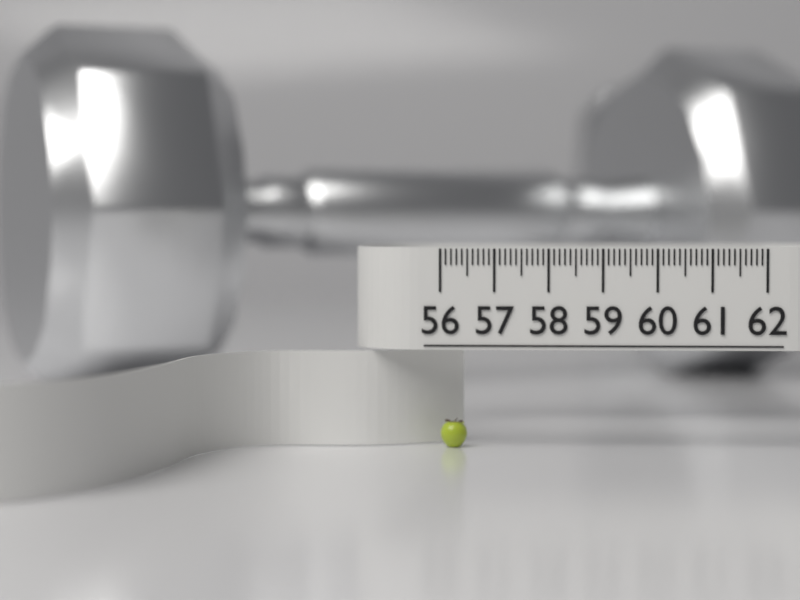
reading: 56.5 (no unit)
